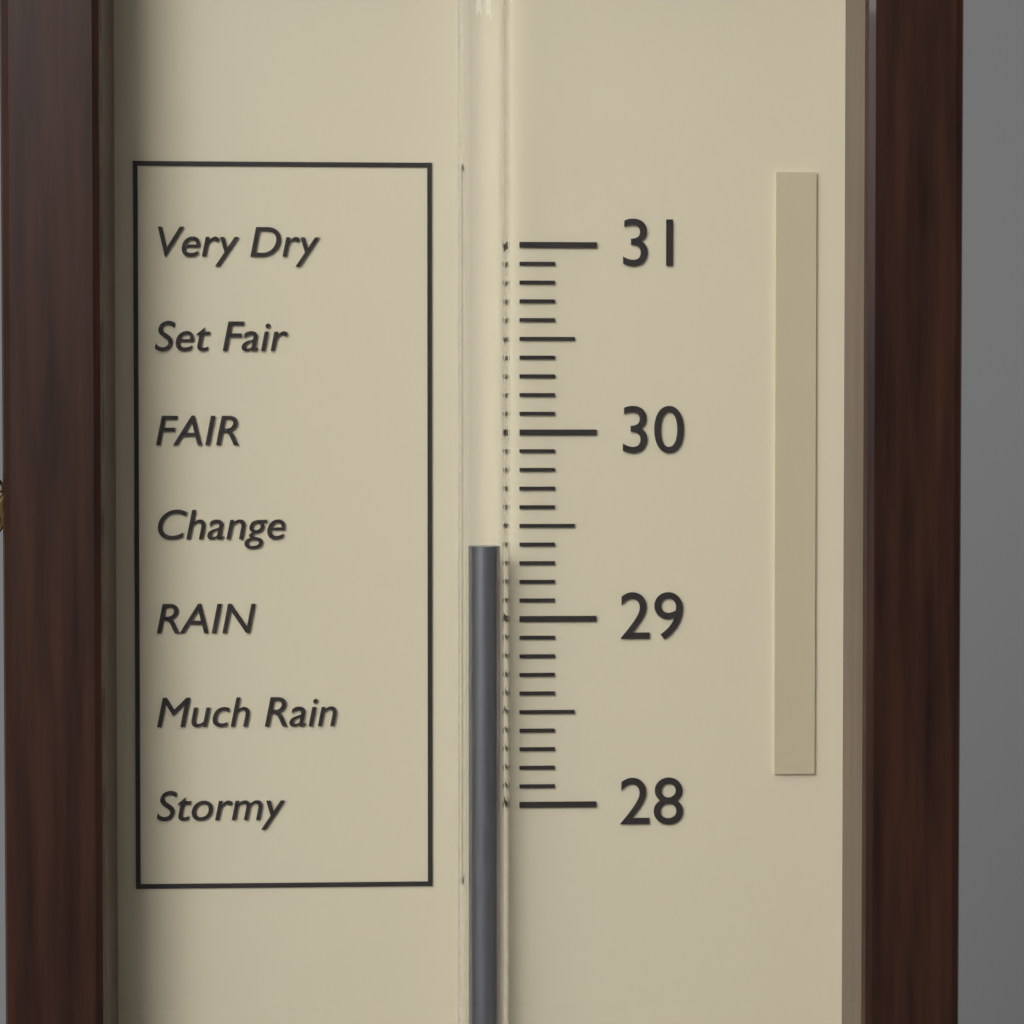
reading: 29.4 (no unit)
